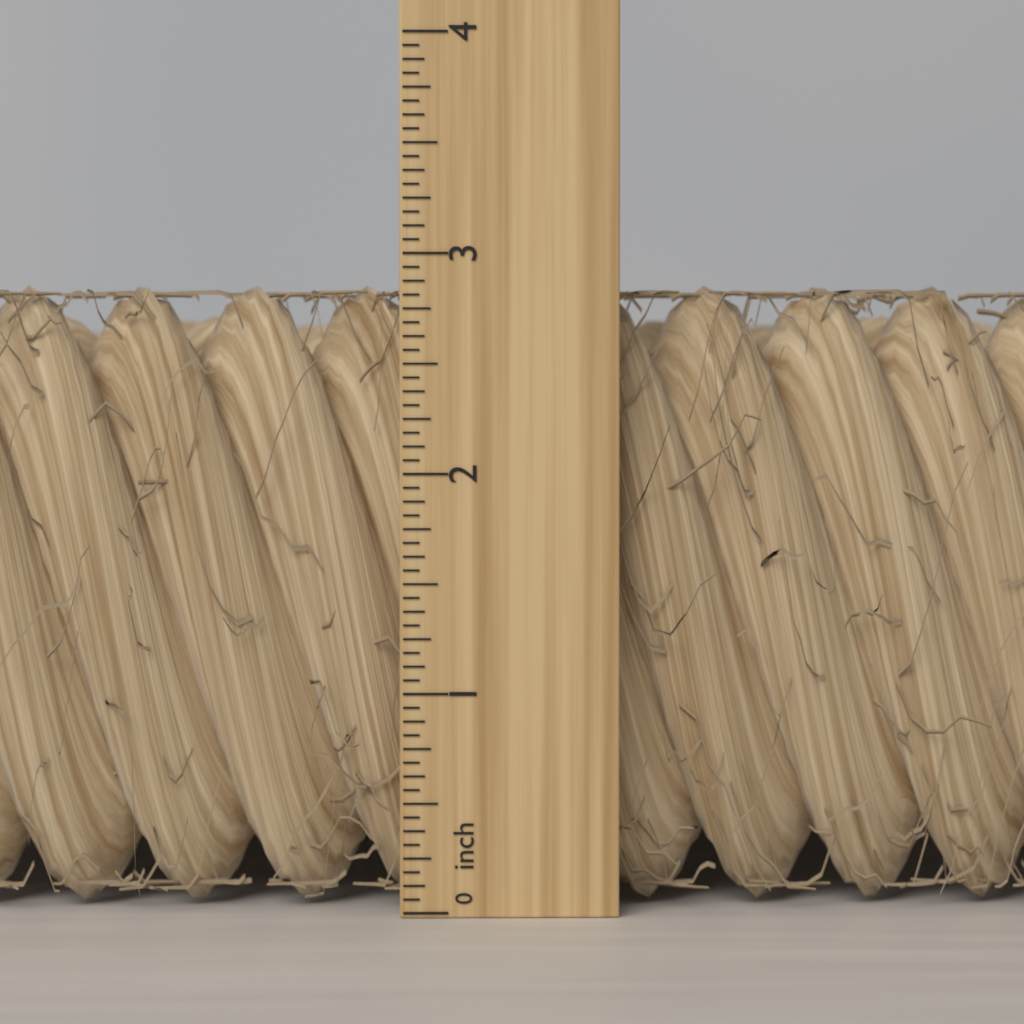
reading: 2.8750 inch
